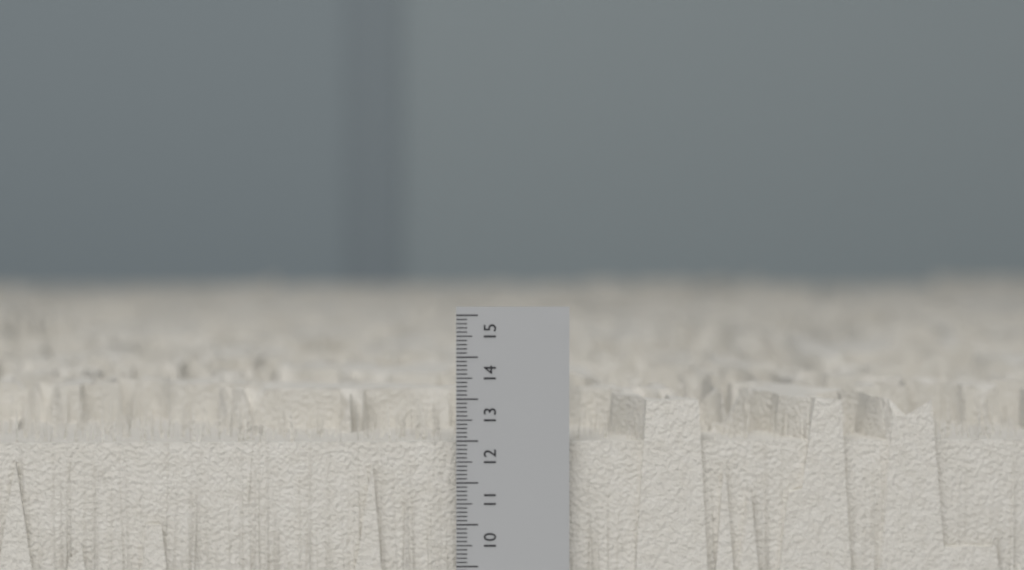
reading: 13.0 cm
